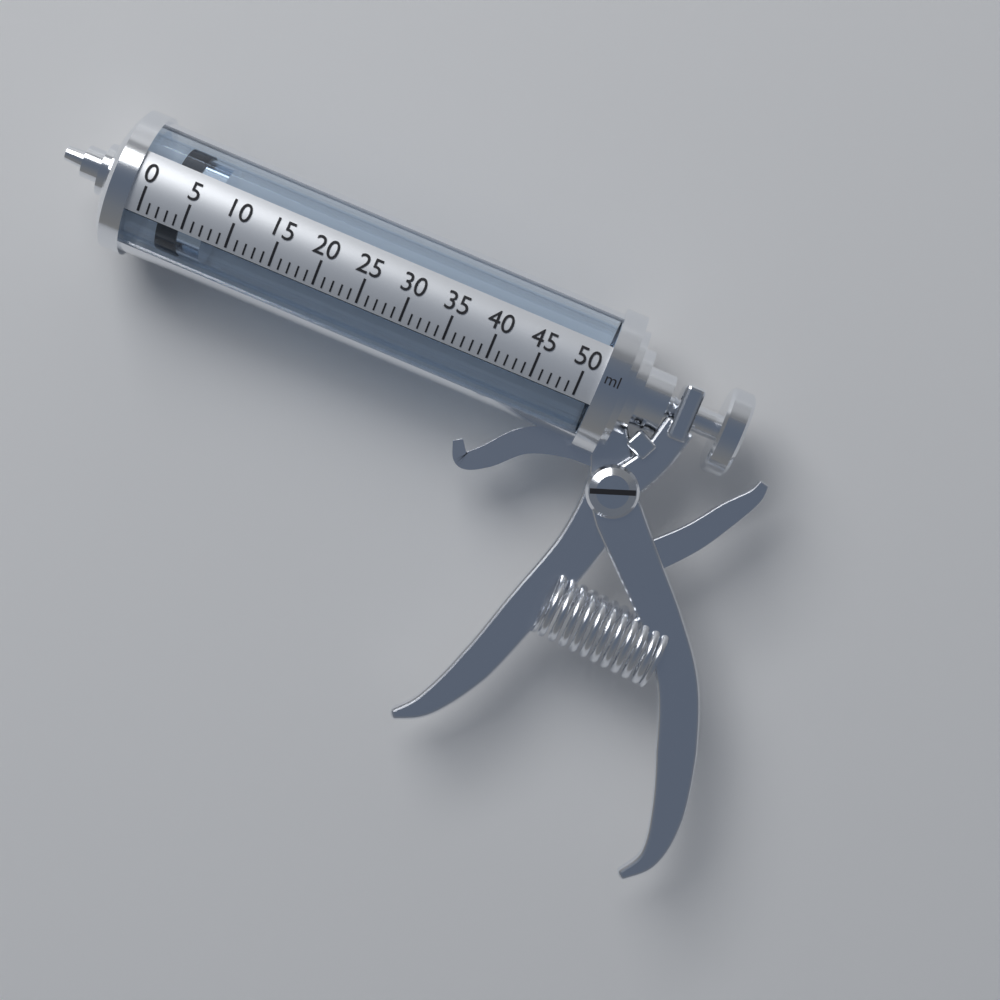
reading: 2 ml
